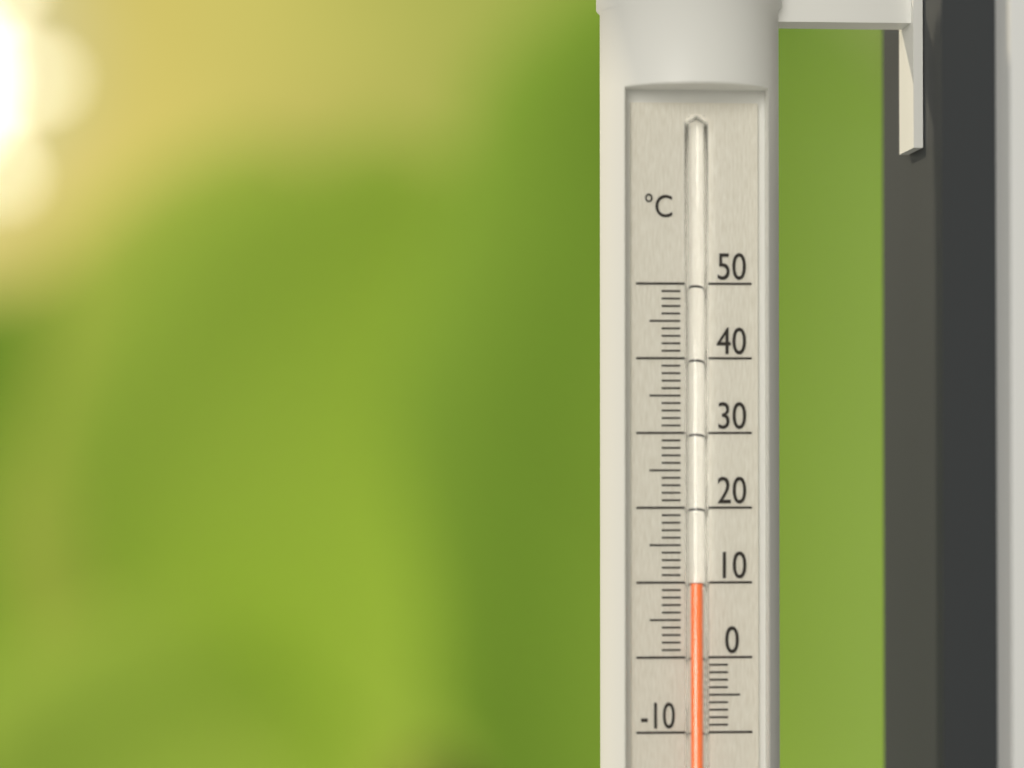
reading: 10 °C
